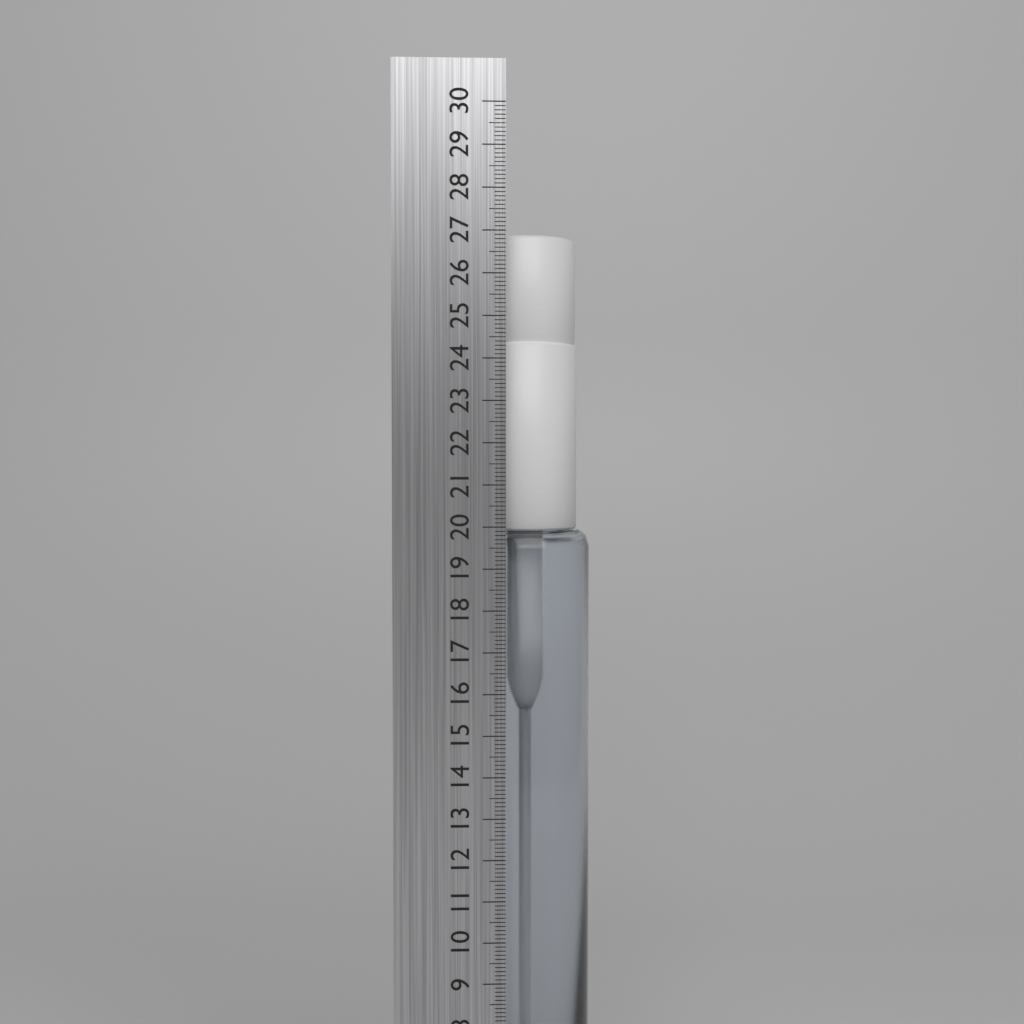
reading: 27.0 cm
